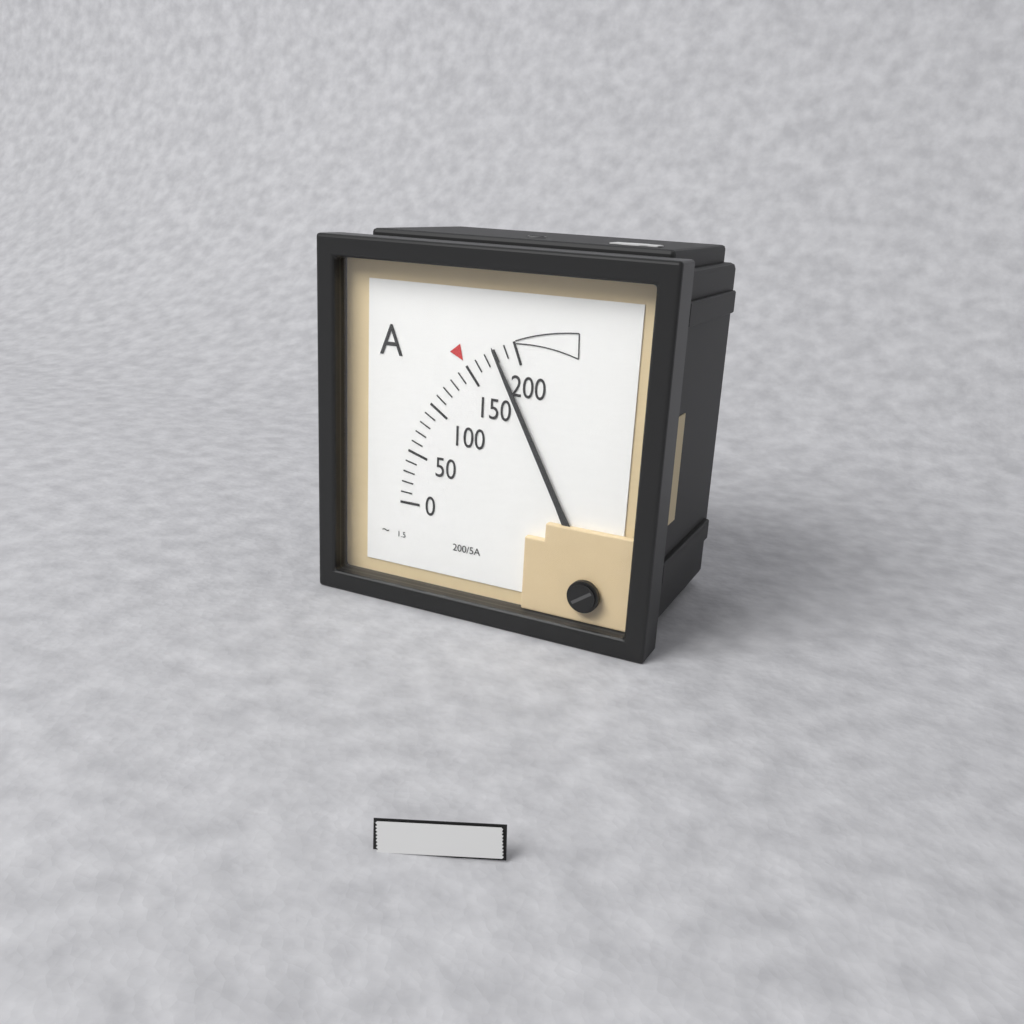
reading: 180 A
